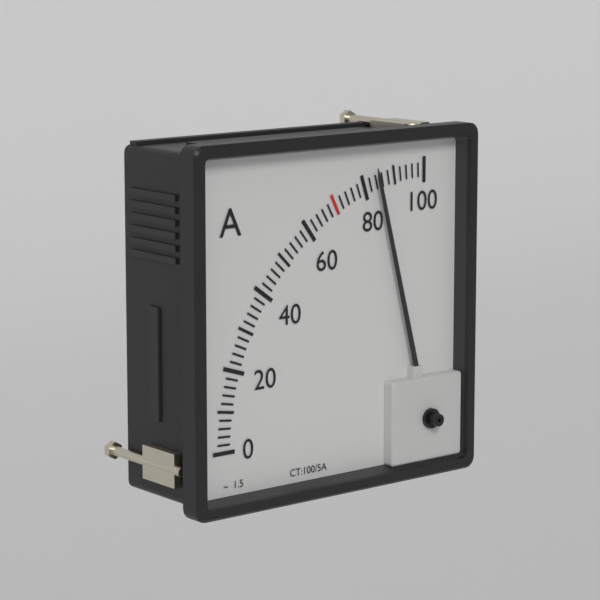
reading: 84 A
